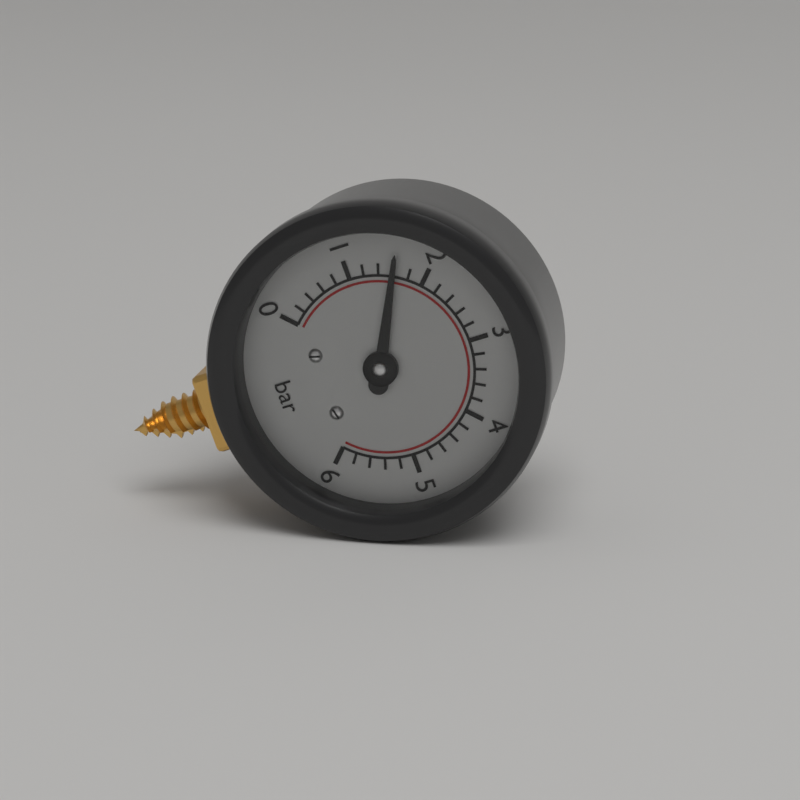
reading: 1.6 bar
